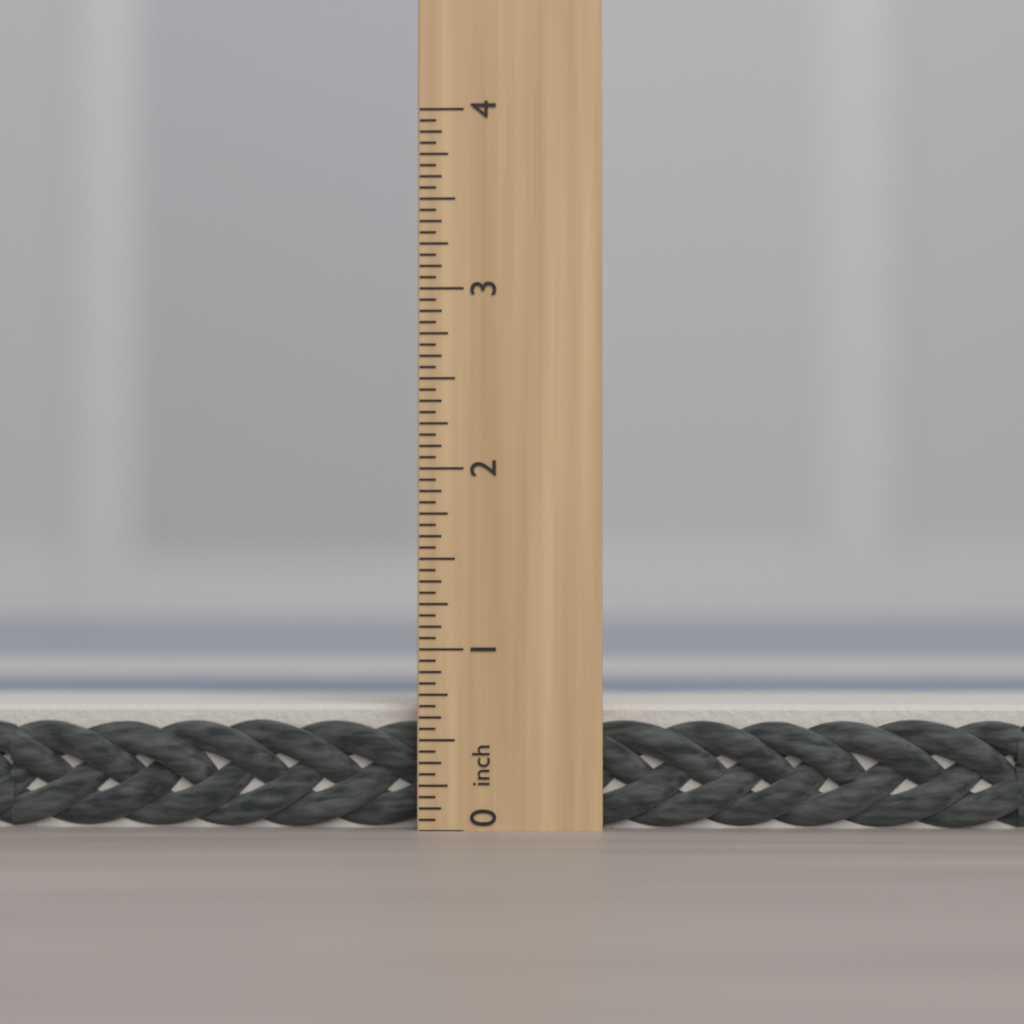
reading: 0.6875 inch
